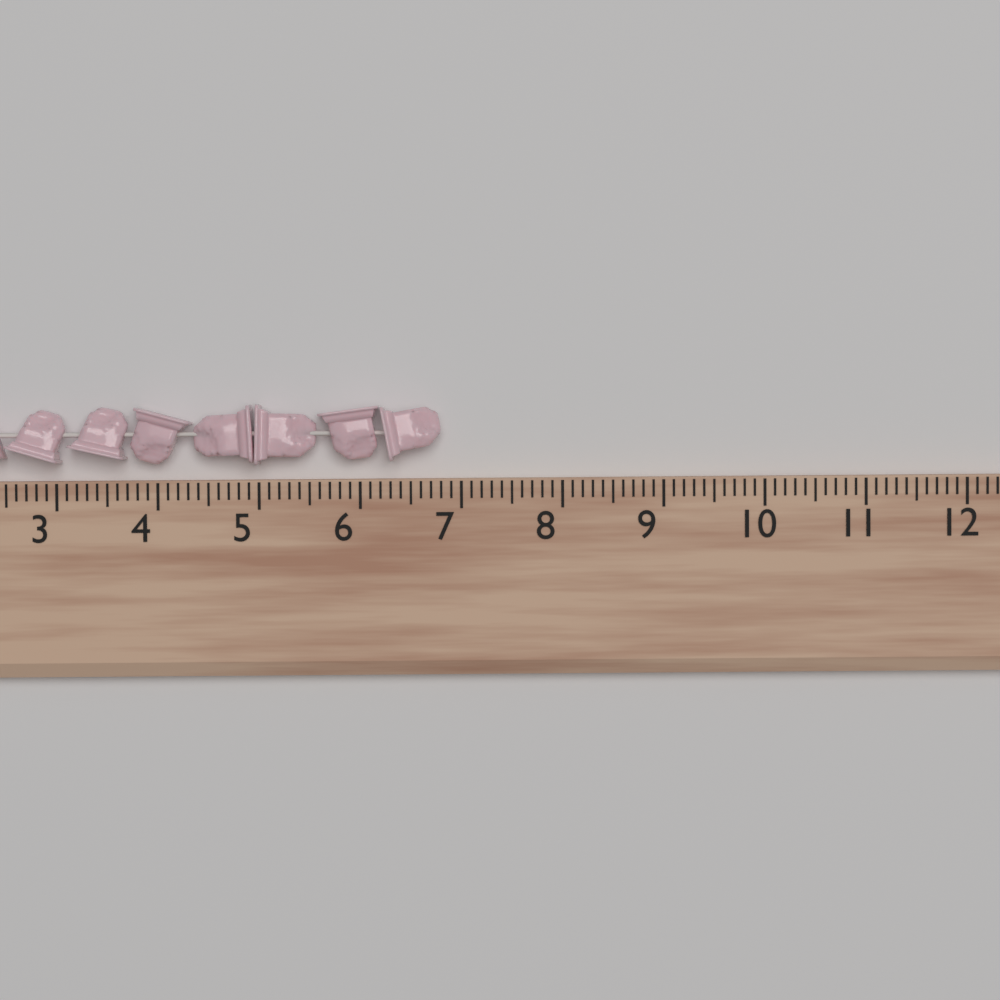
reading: 6.8 (no unit)
